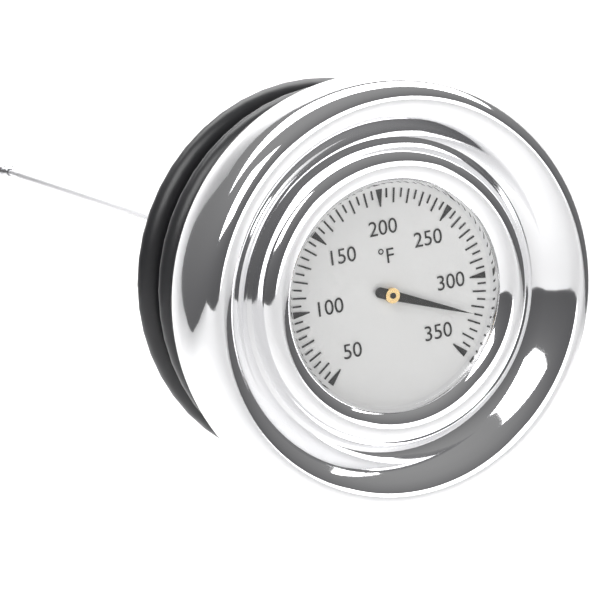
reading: 325 °F
